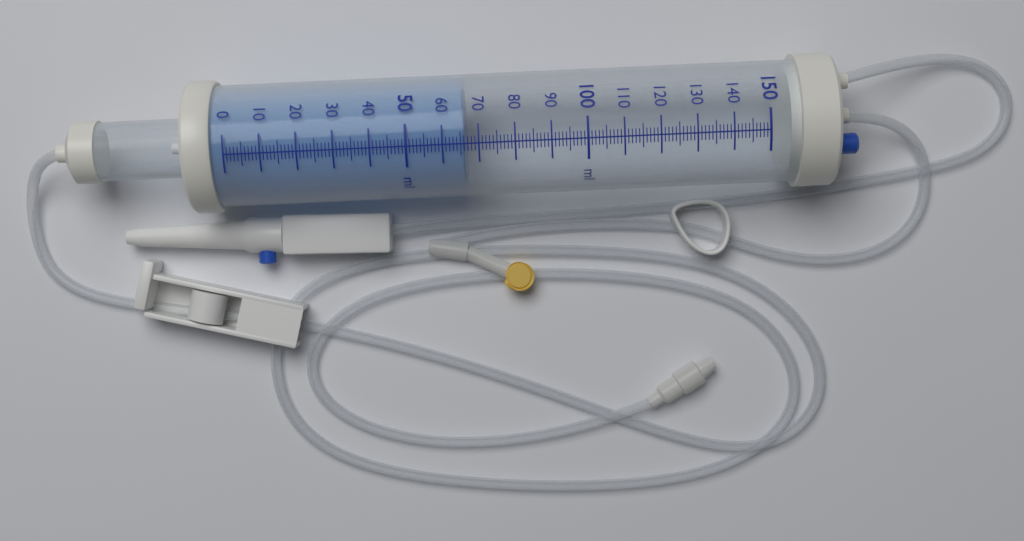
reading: 66 ml
